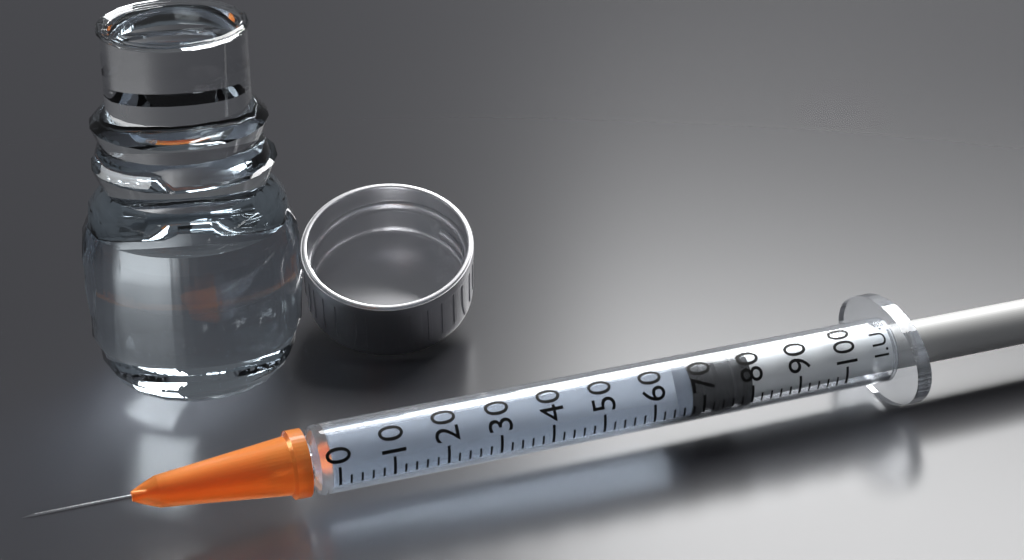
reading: 68 I.U.
